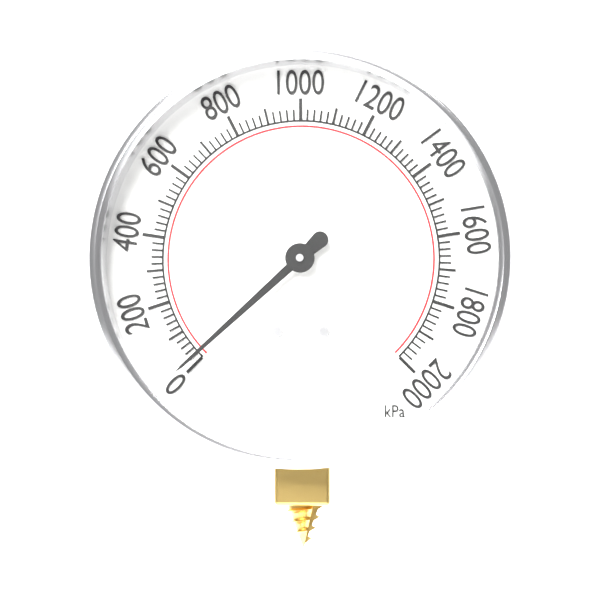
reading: 20 kPa
